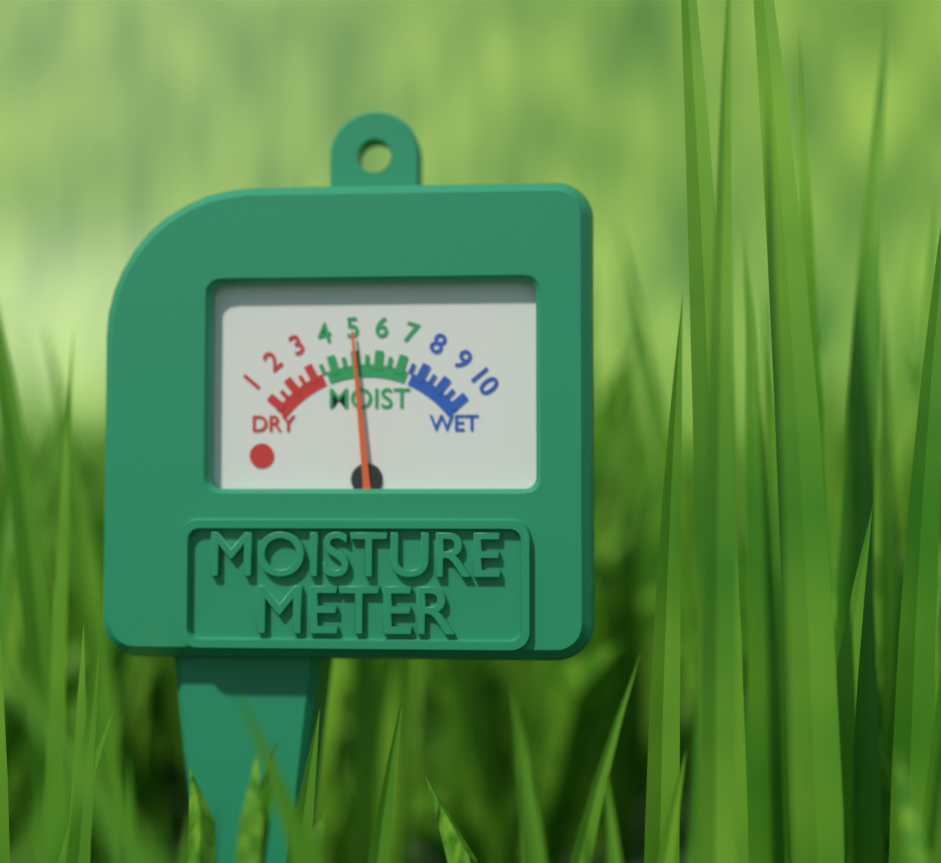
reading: 5.0 (no unit)
